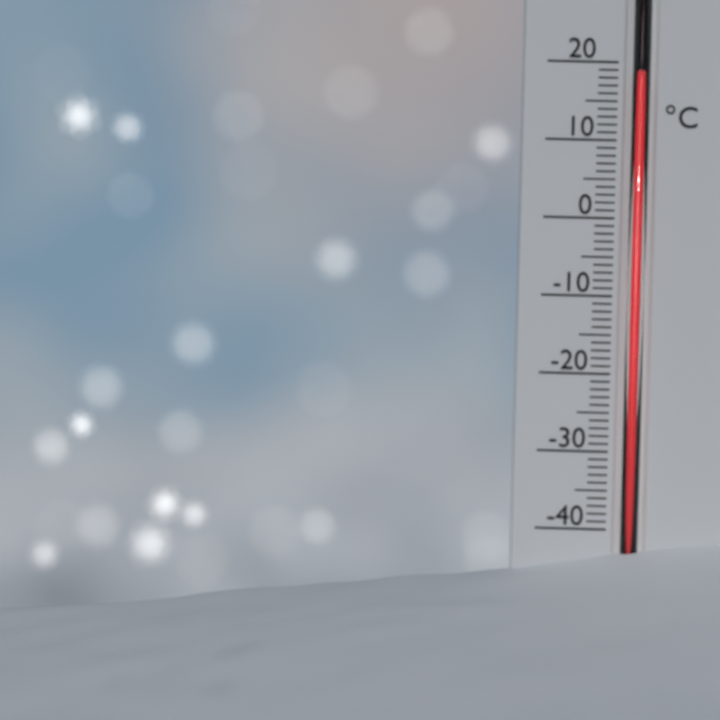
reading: 18 °C
